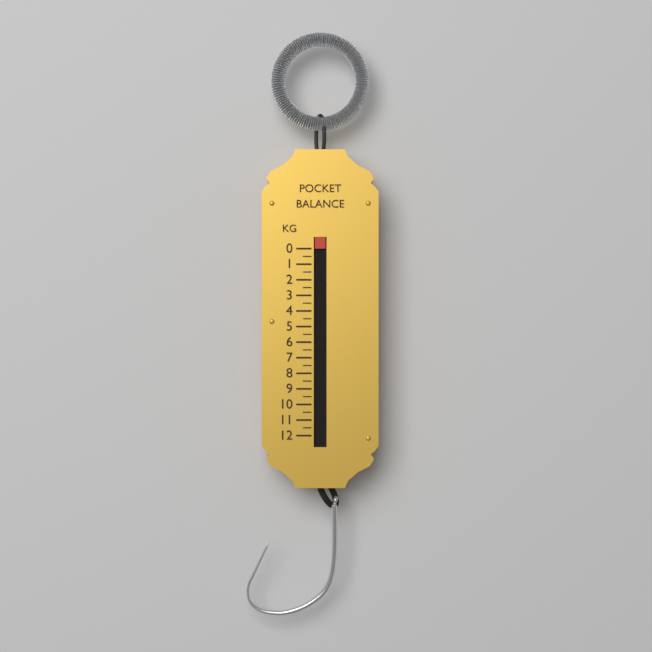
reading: 0.0 kg
